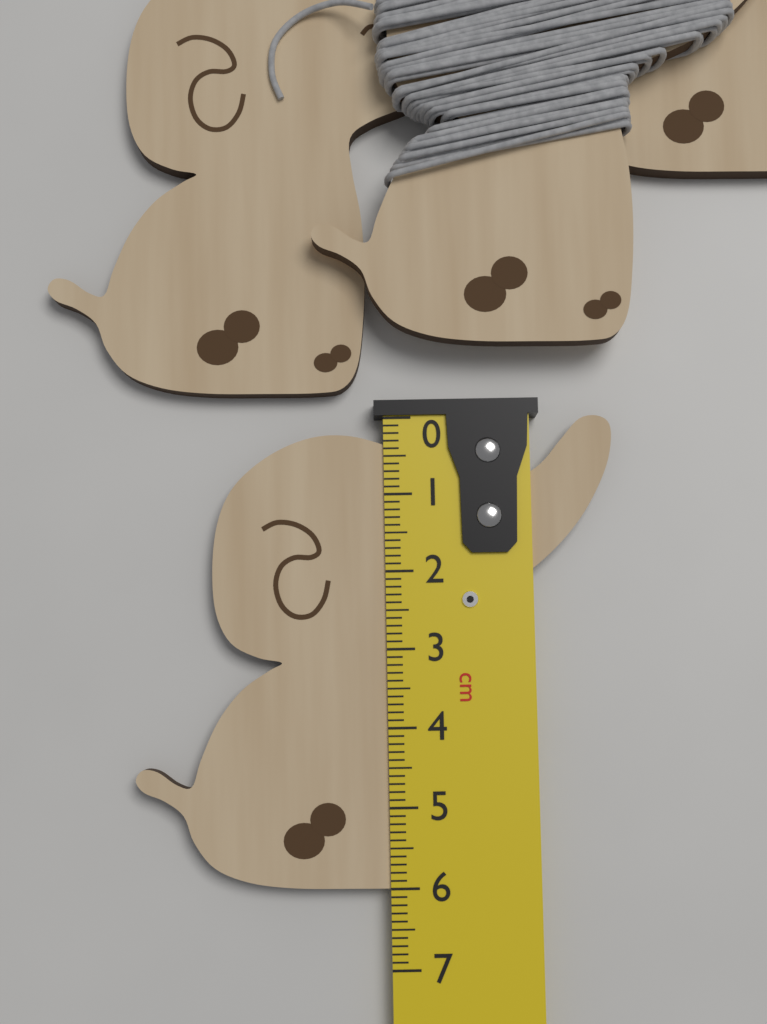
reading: 6.0 cm
